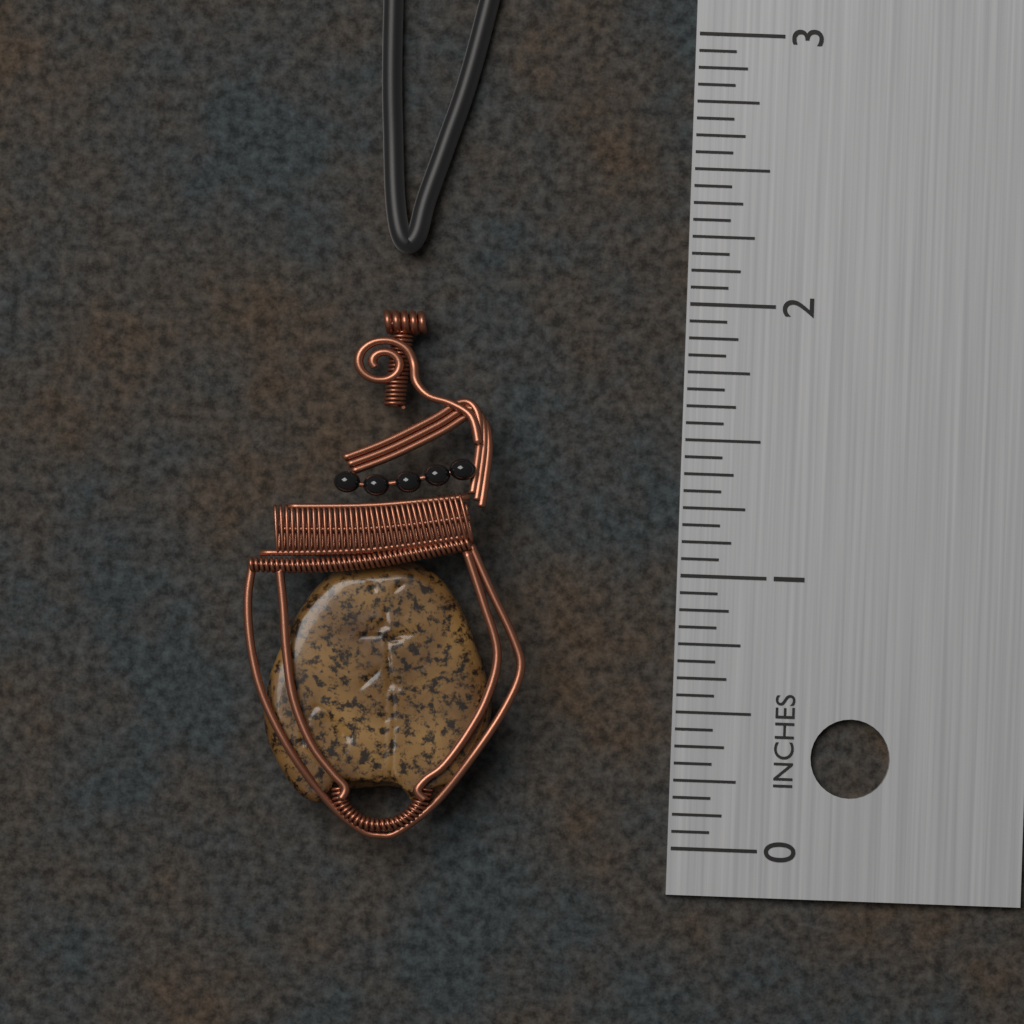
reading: 1.9375 in
